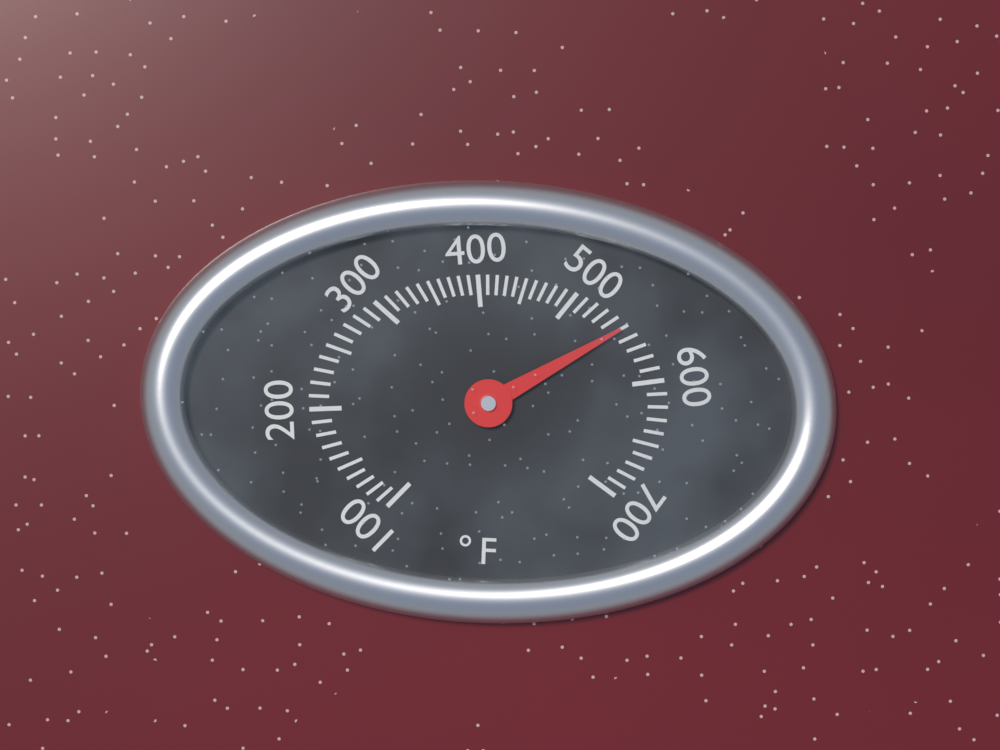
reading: 550 °F
